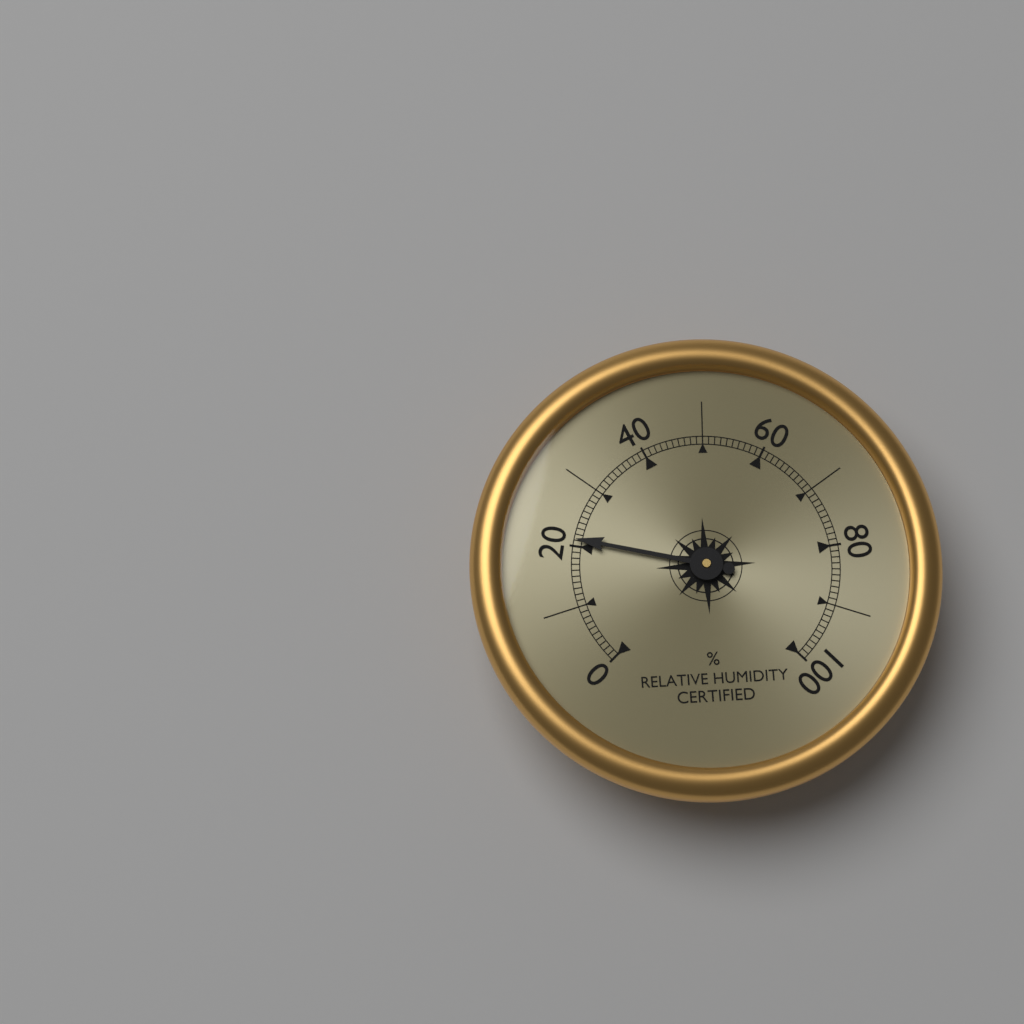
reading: 21 %
